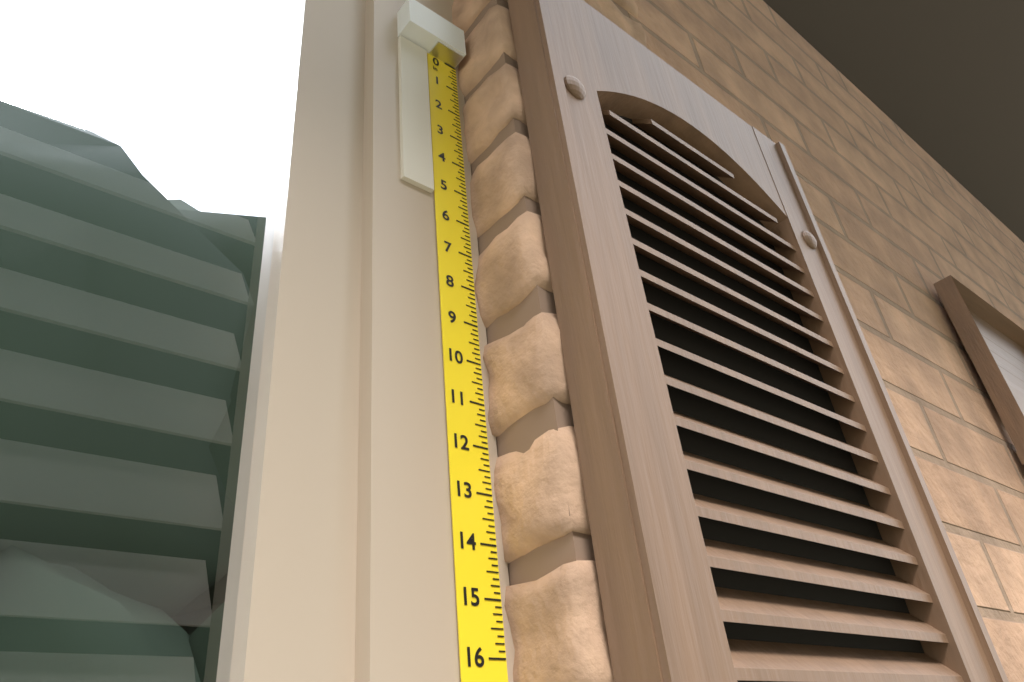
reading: 5.375 in
